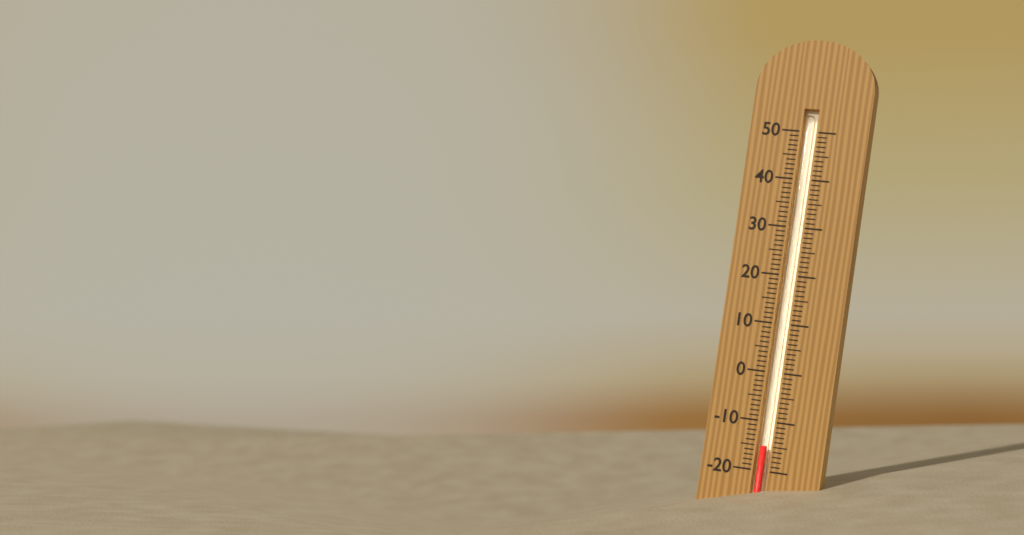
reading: -15 (no unit)
